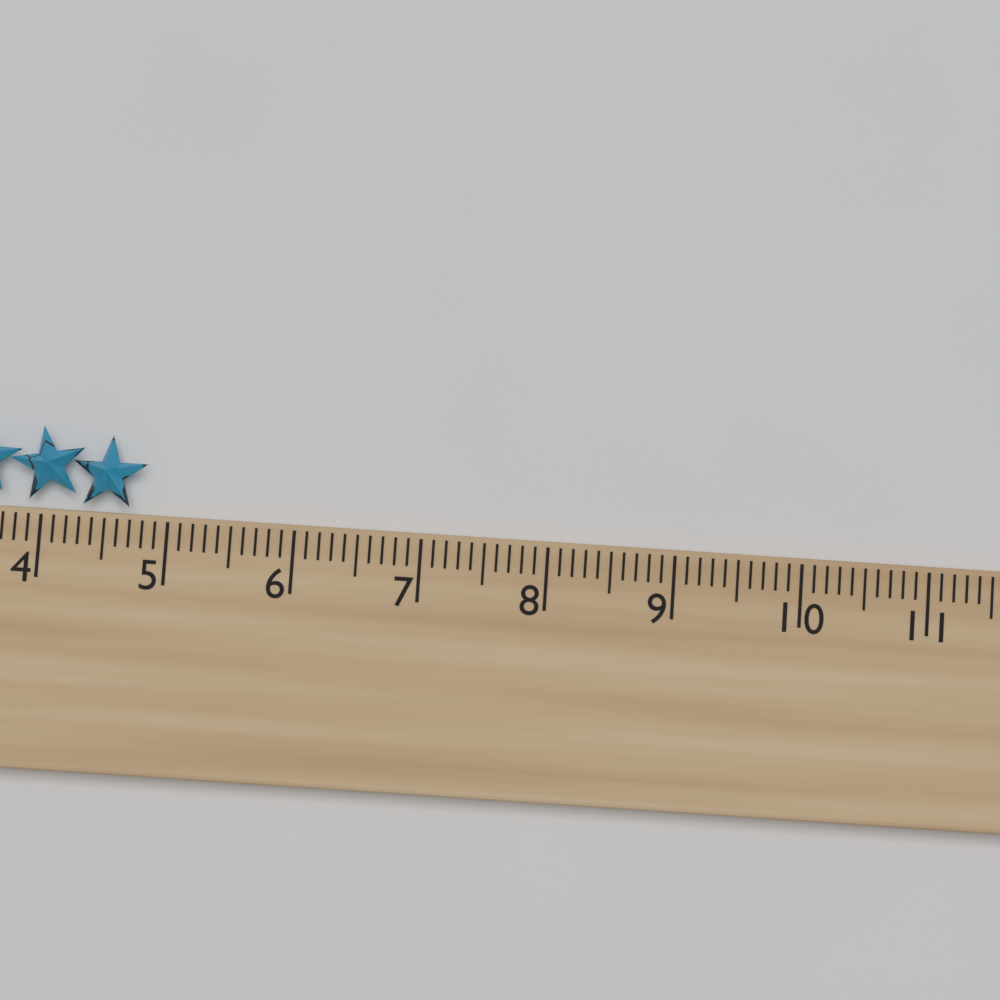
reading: 4.8 cm
